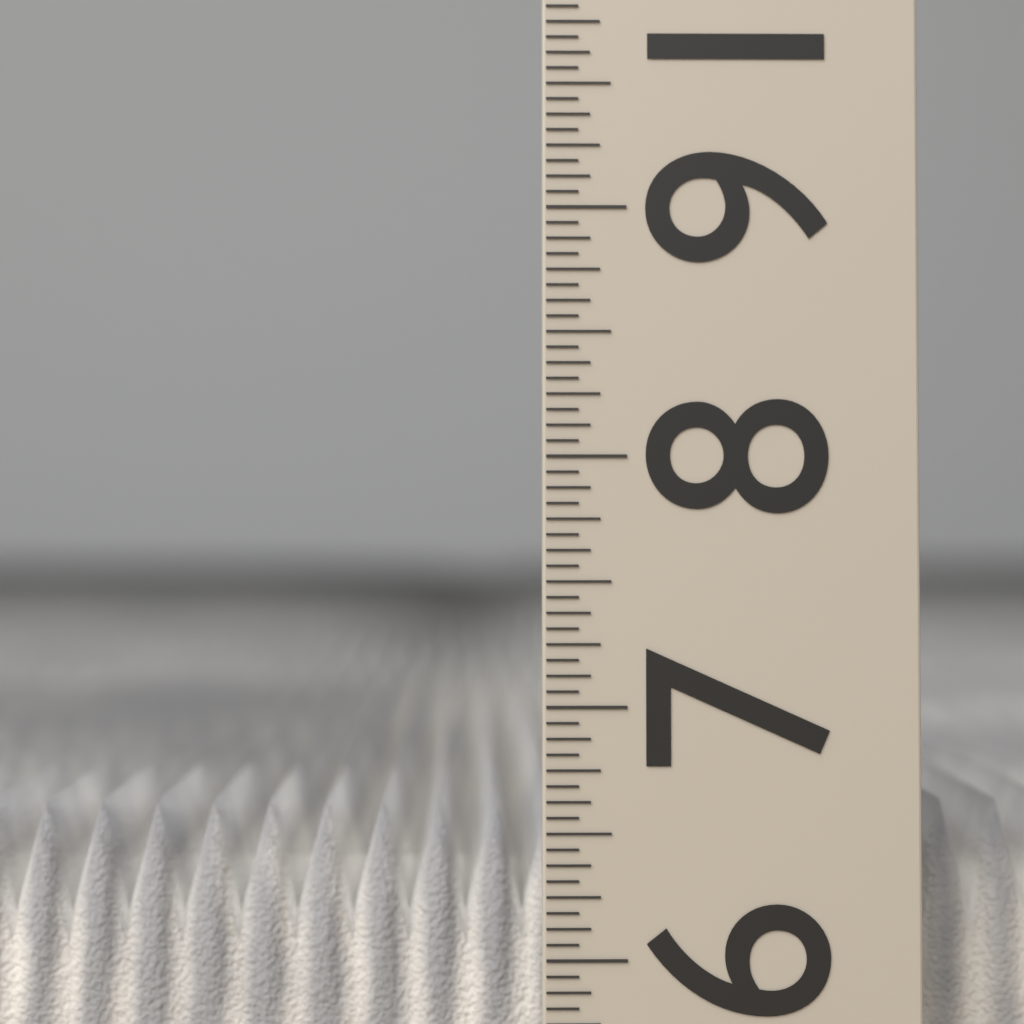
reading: 6.5625 (no unit)
